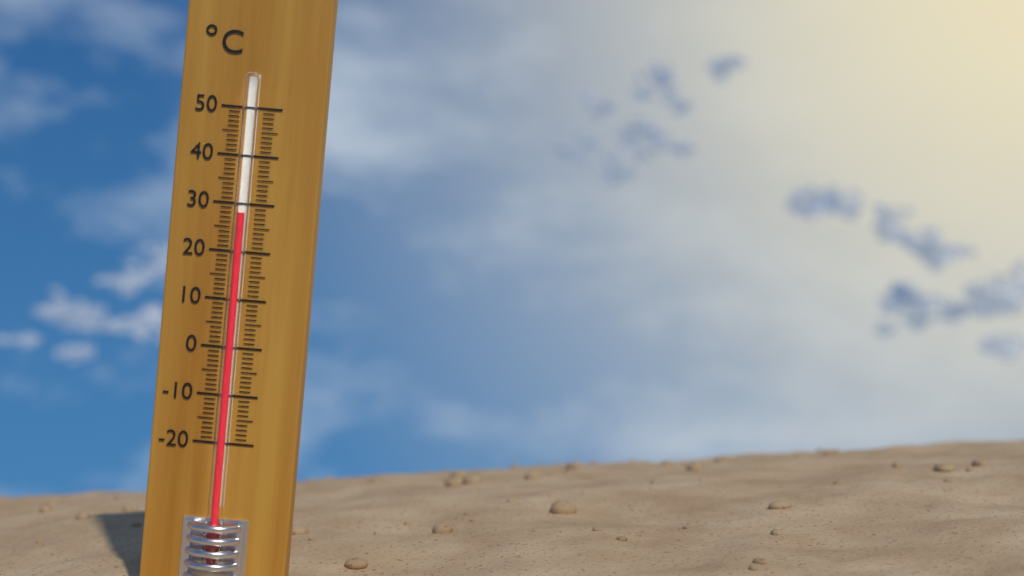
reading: 28 °C
